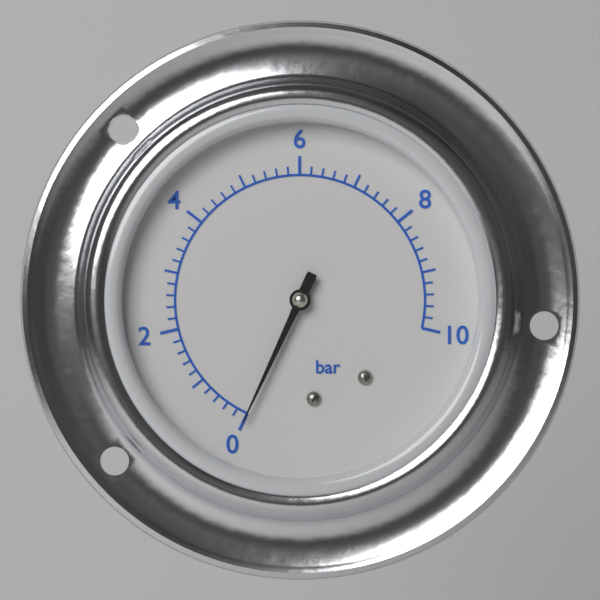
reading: 0.0 bar
